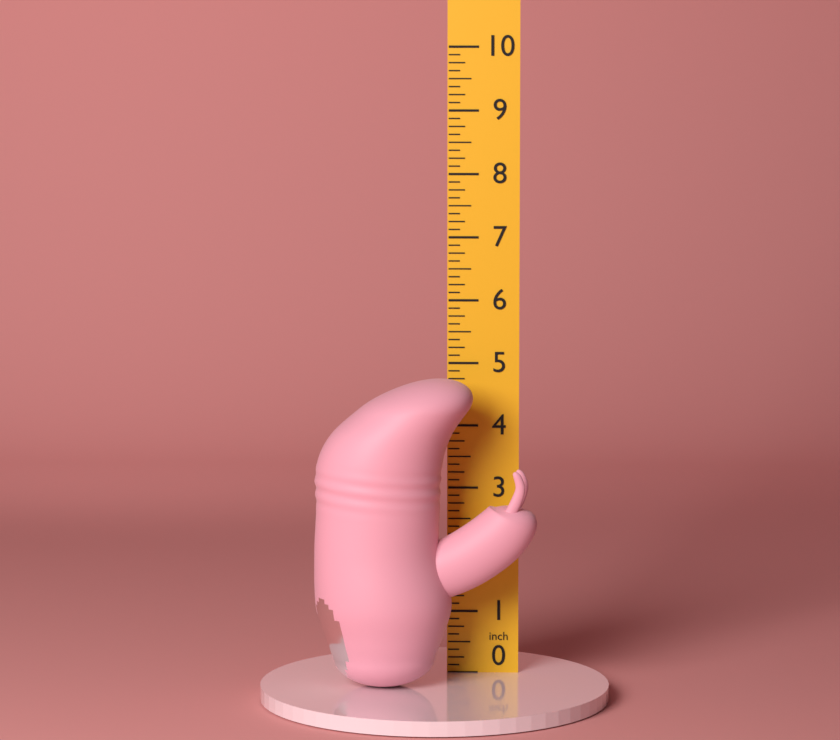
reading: 4.875 in
